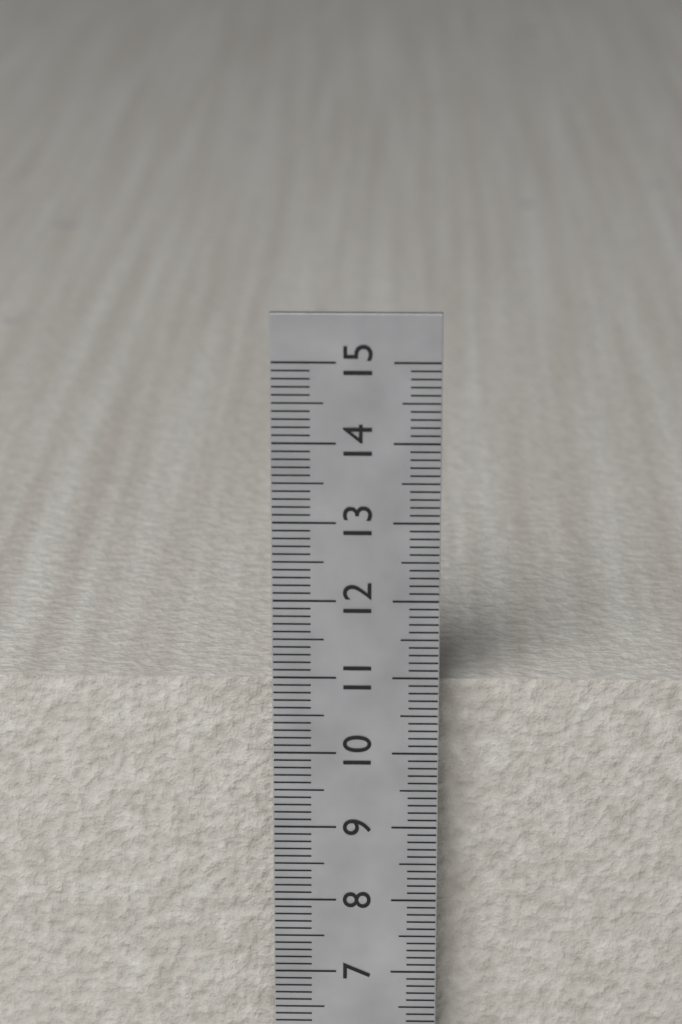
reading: 10.8 cm
